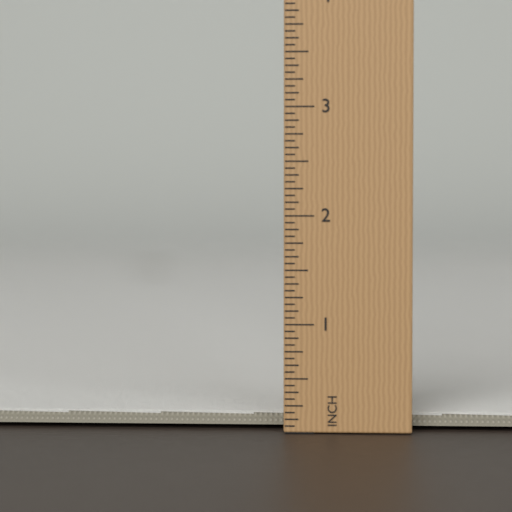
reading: 0.2500 in
